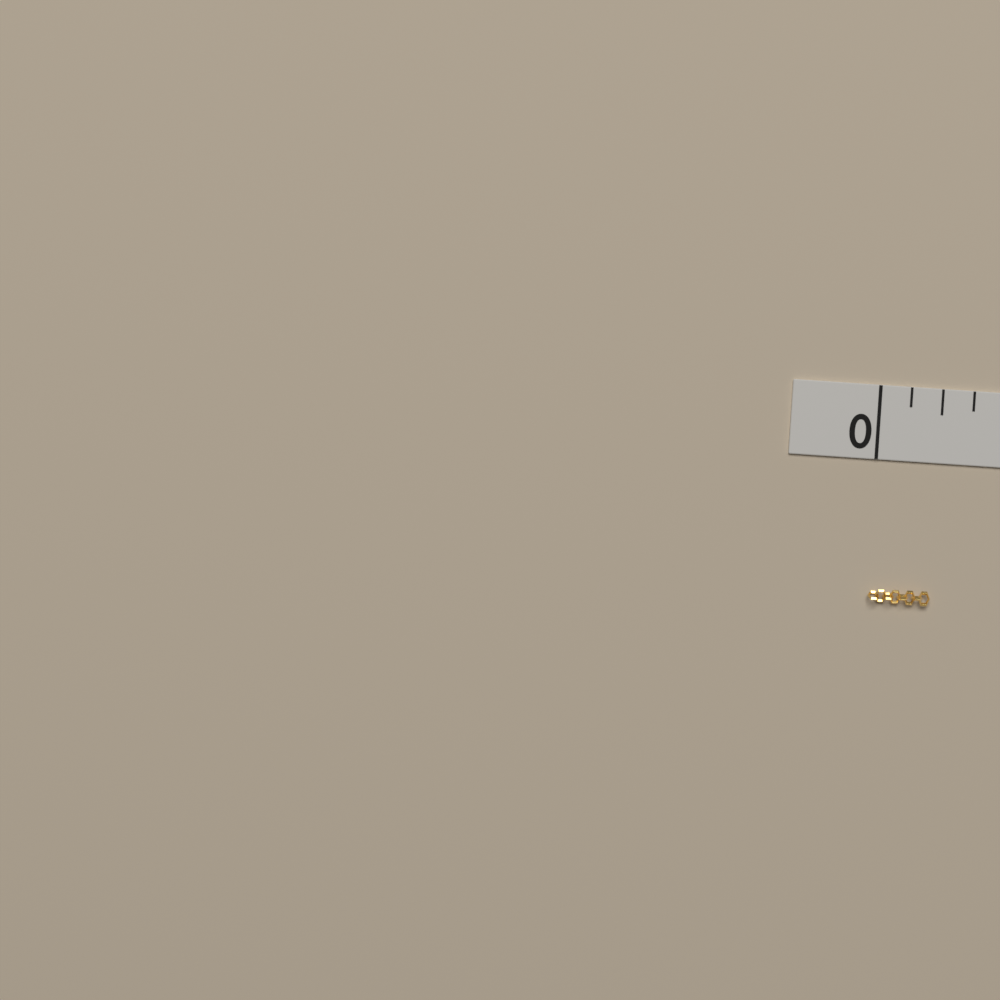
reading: 0.250 in
